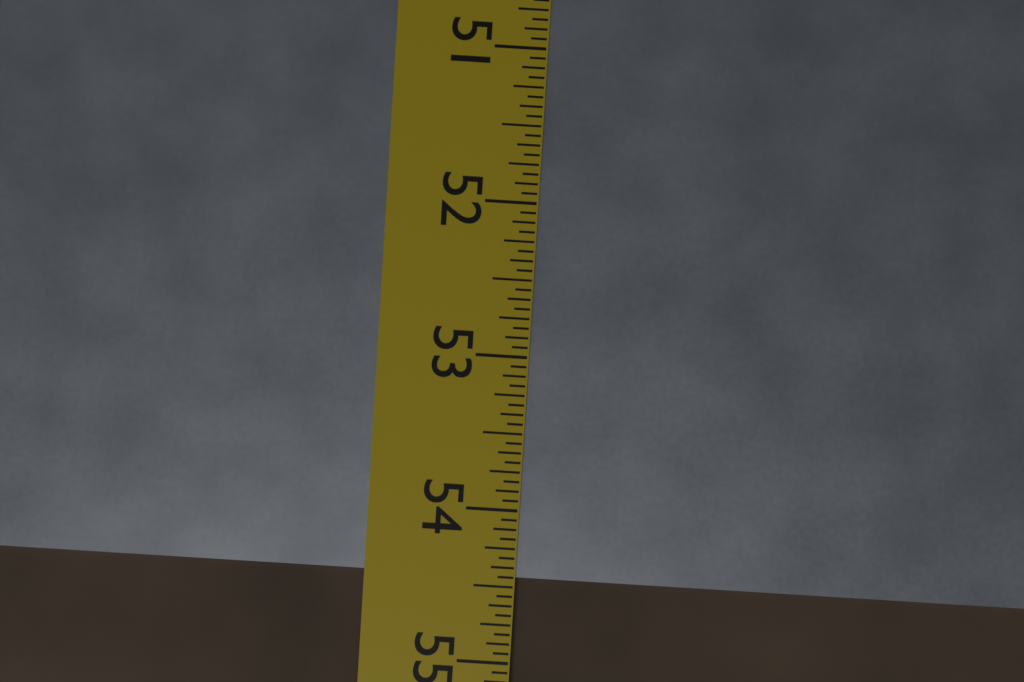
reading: 54.4375 in
